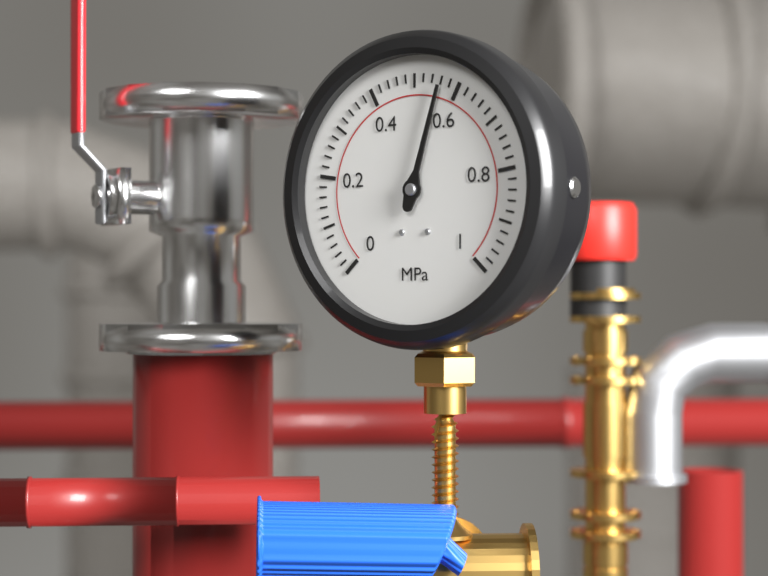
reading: 0.56 MPa
